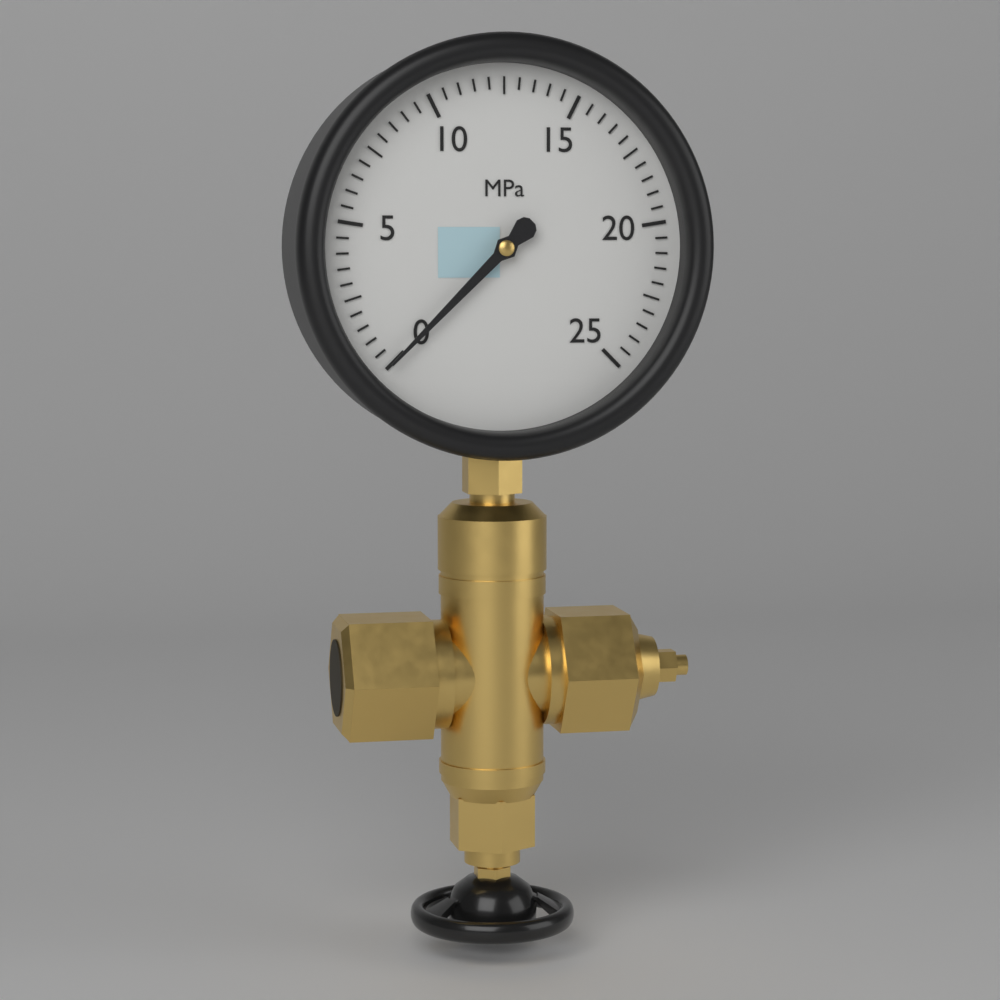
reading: 0.0 MPa
